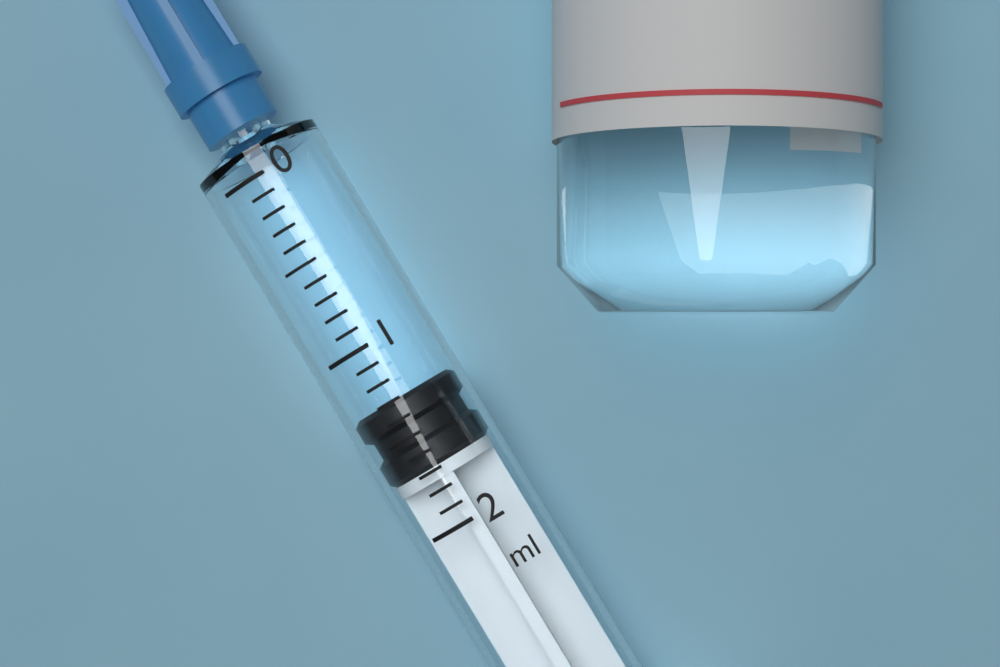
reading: 1.3 ml
